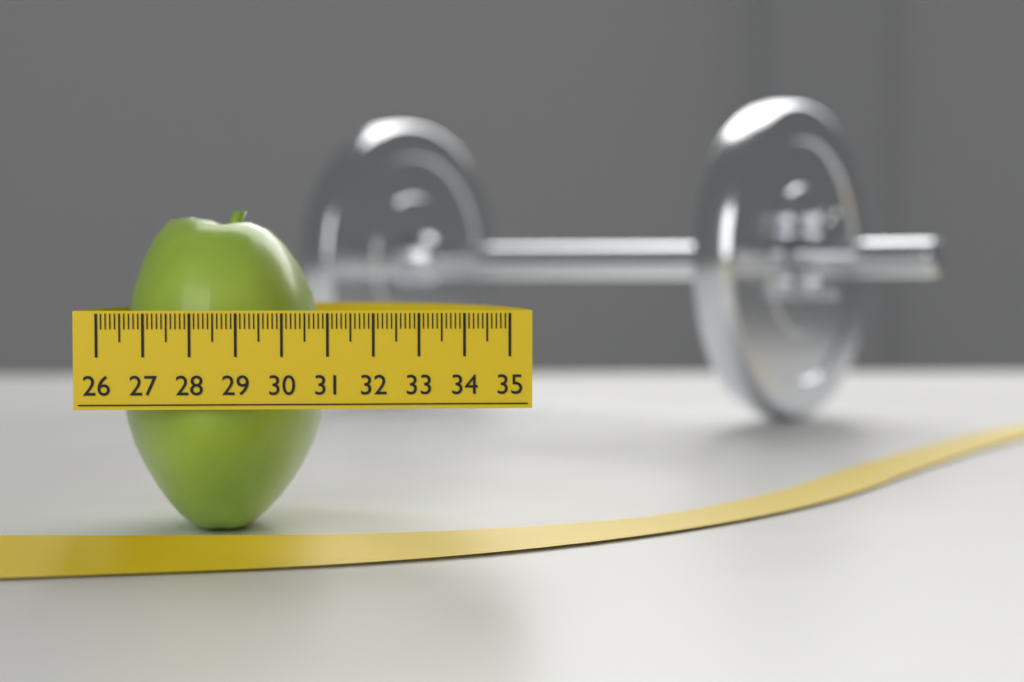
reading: 30.8 (no unit)
